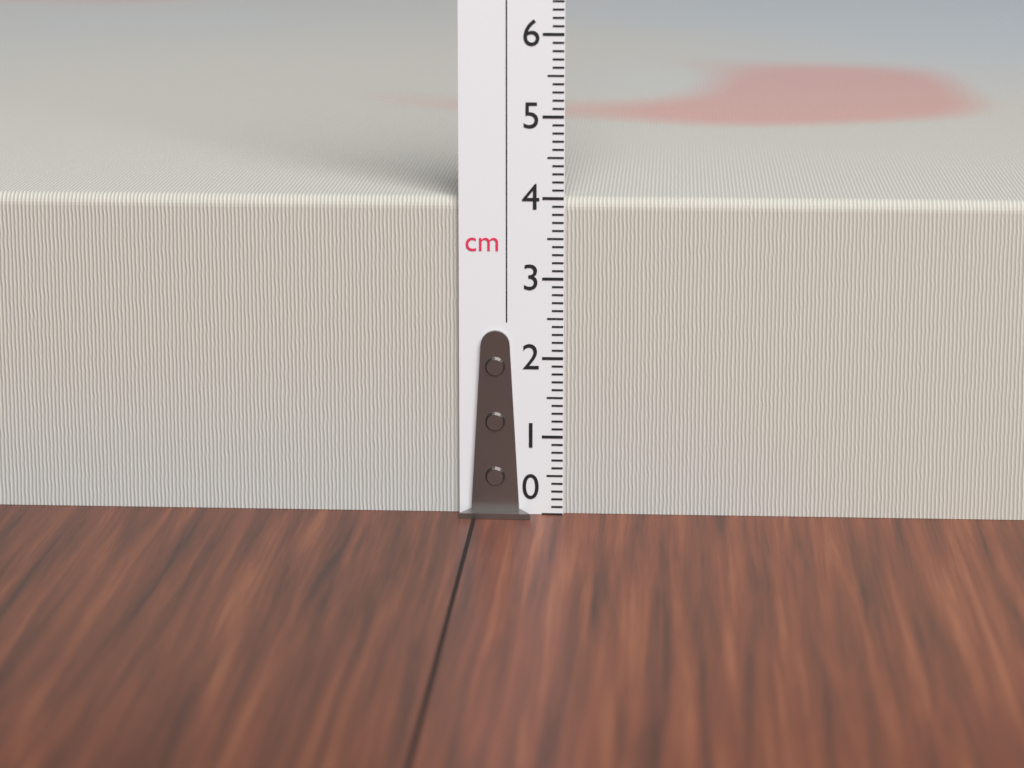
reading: 4.0 cm
